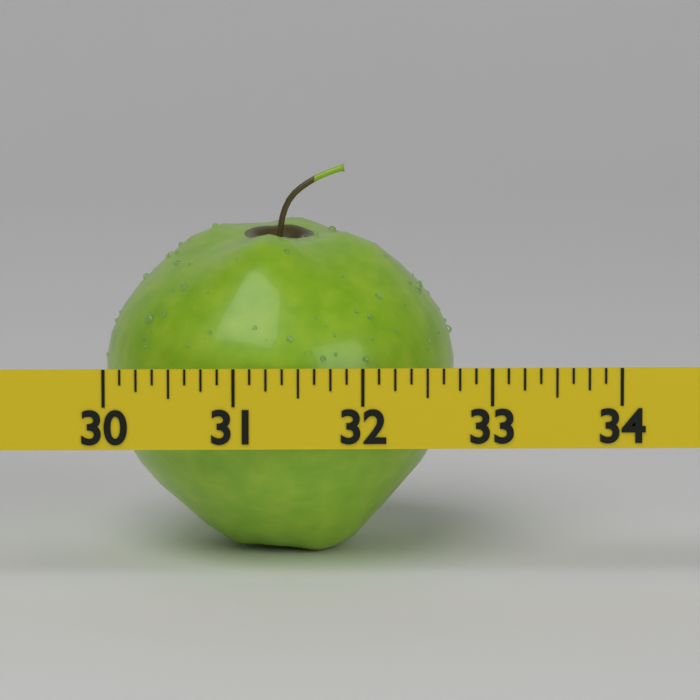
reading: 32.750 (no unit)
